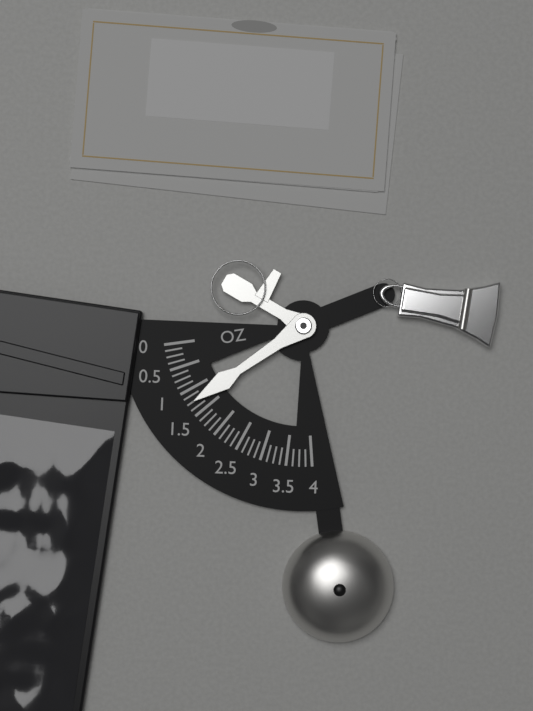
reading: 1.250 oz
